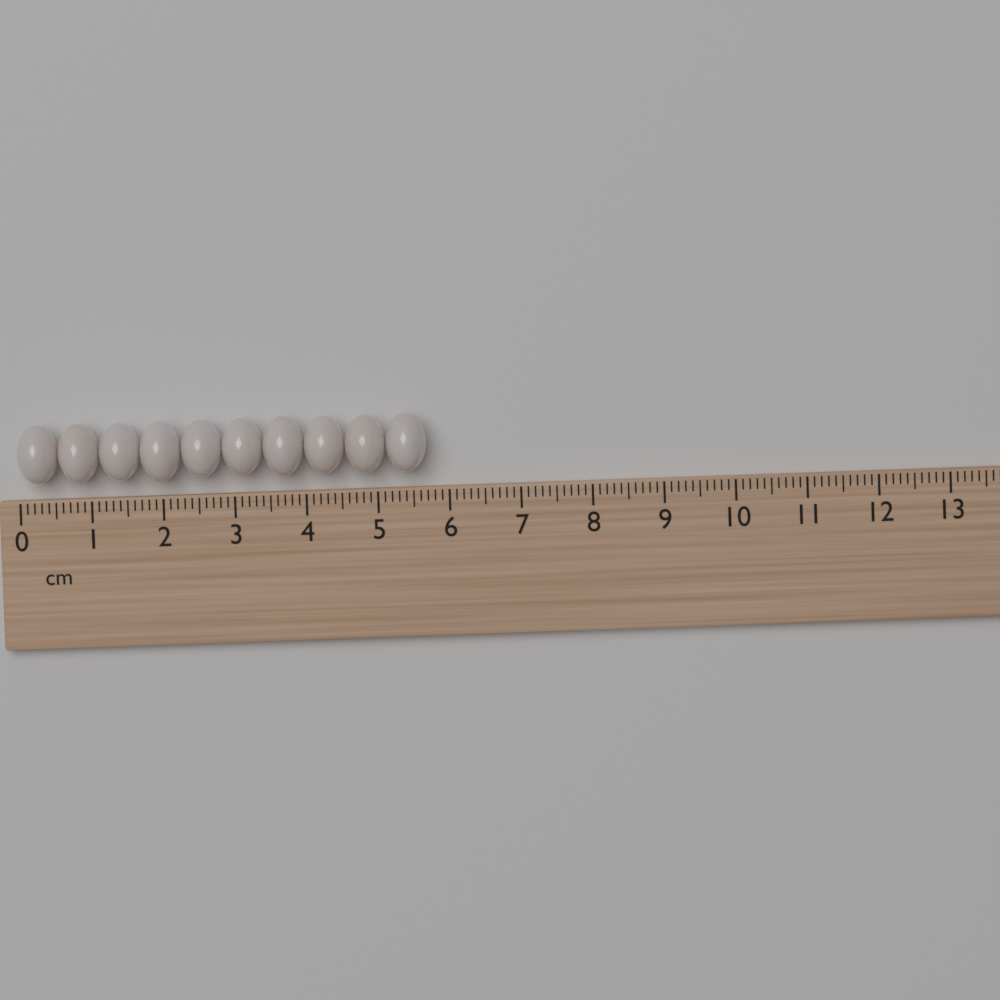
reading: 5.7 cm
